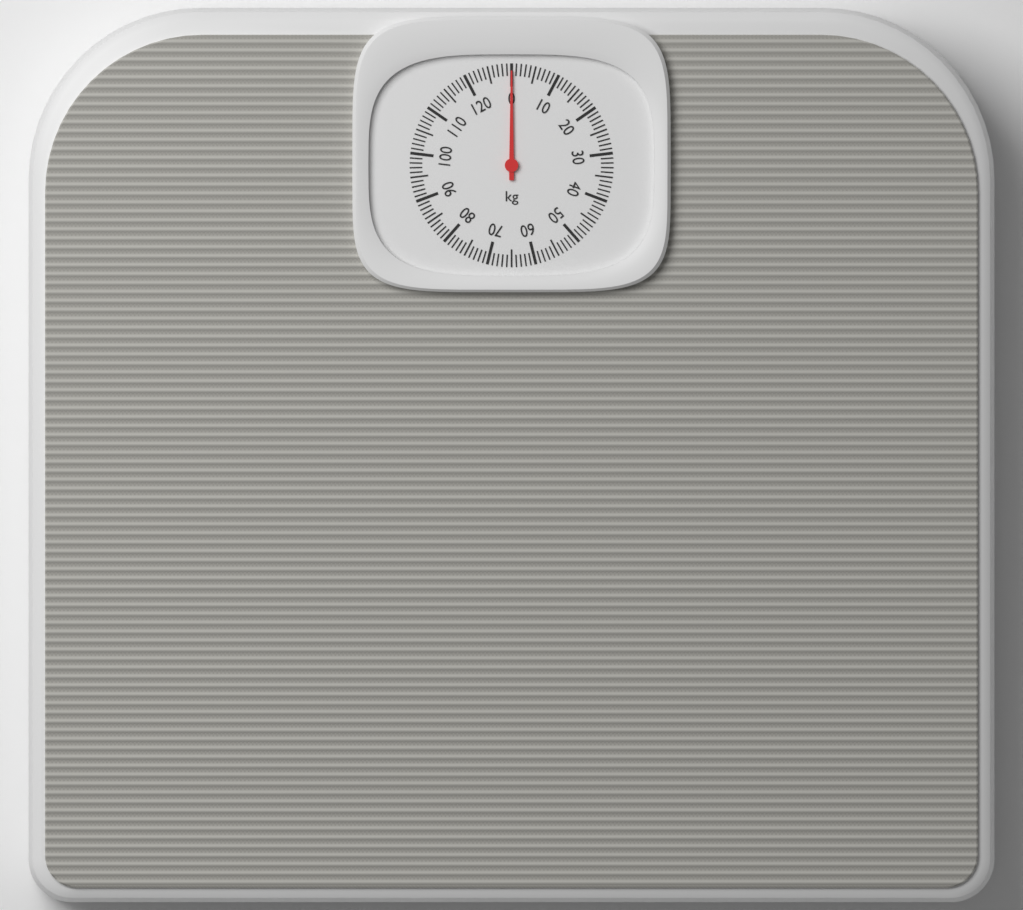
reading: 0 kg
